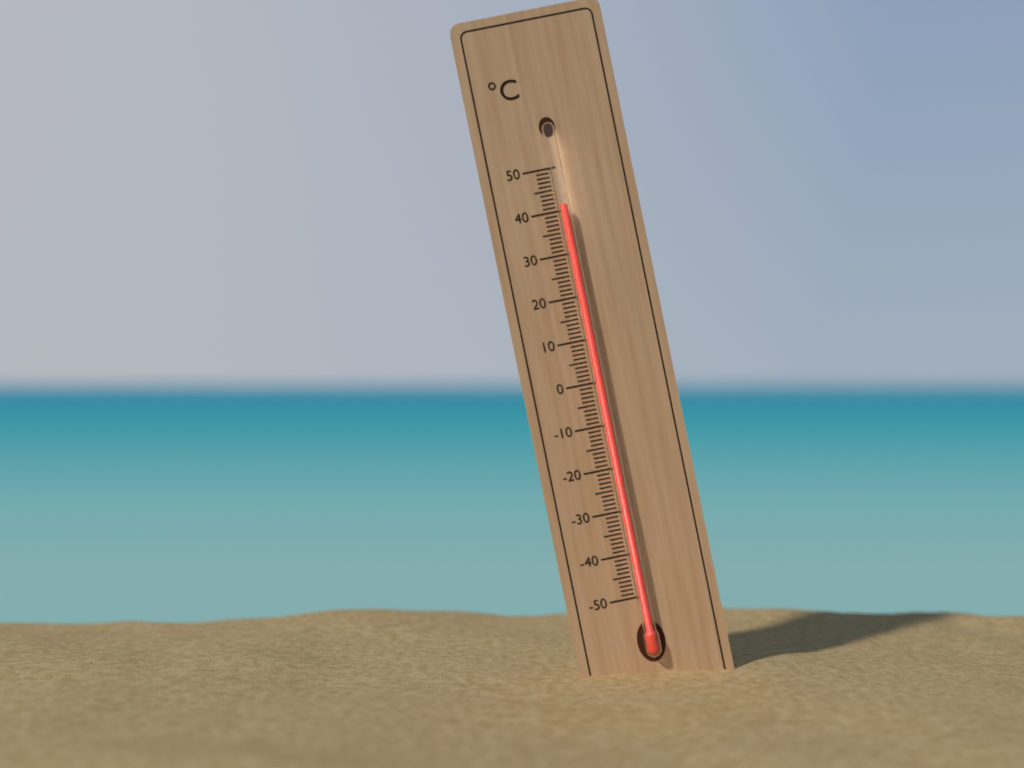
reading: 41 °C
